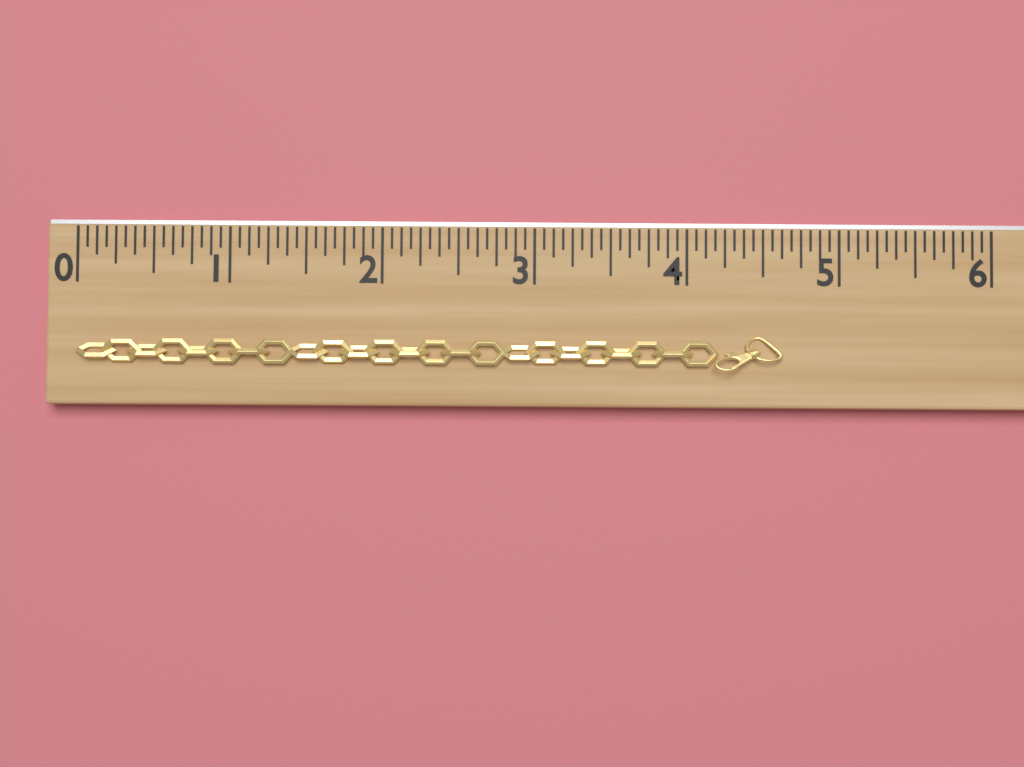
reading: 4.6250 (no unit)
